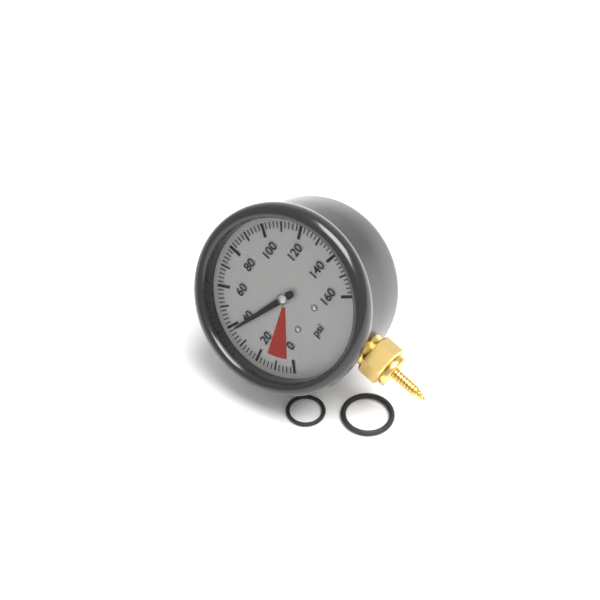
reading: 38 psi
